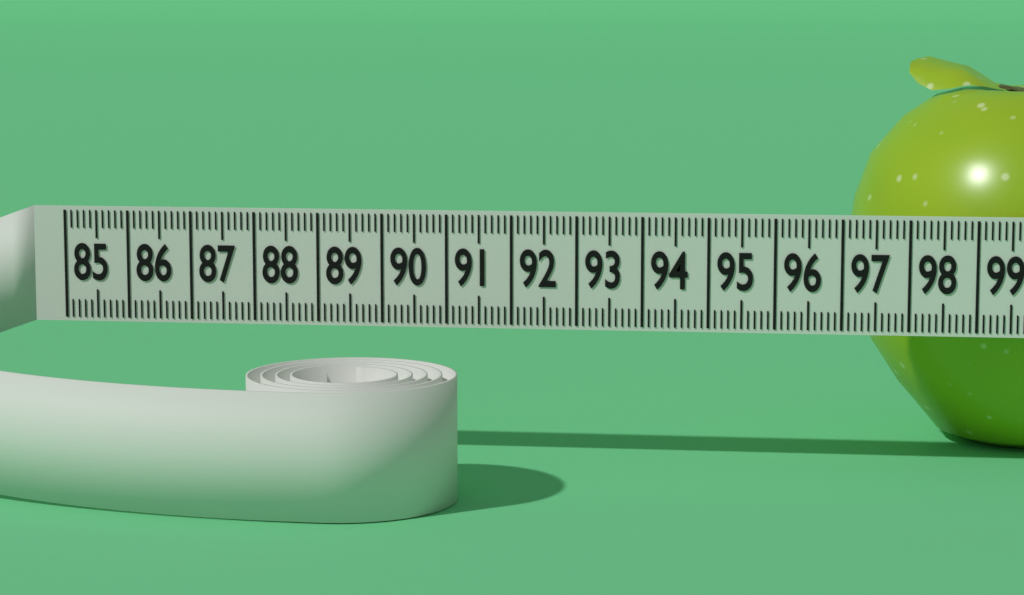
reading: 97.1 (no unit)
